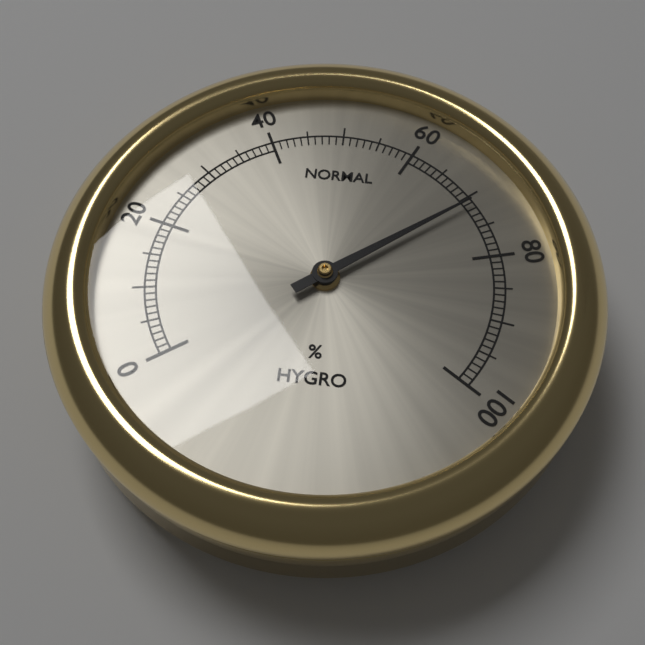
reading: 71 %
